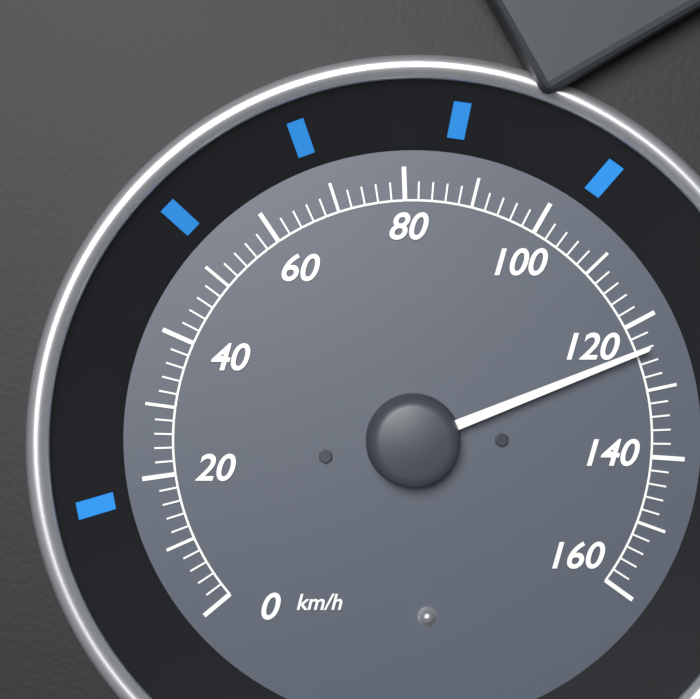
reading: 124 km/h
